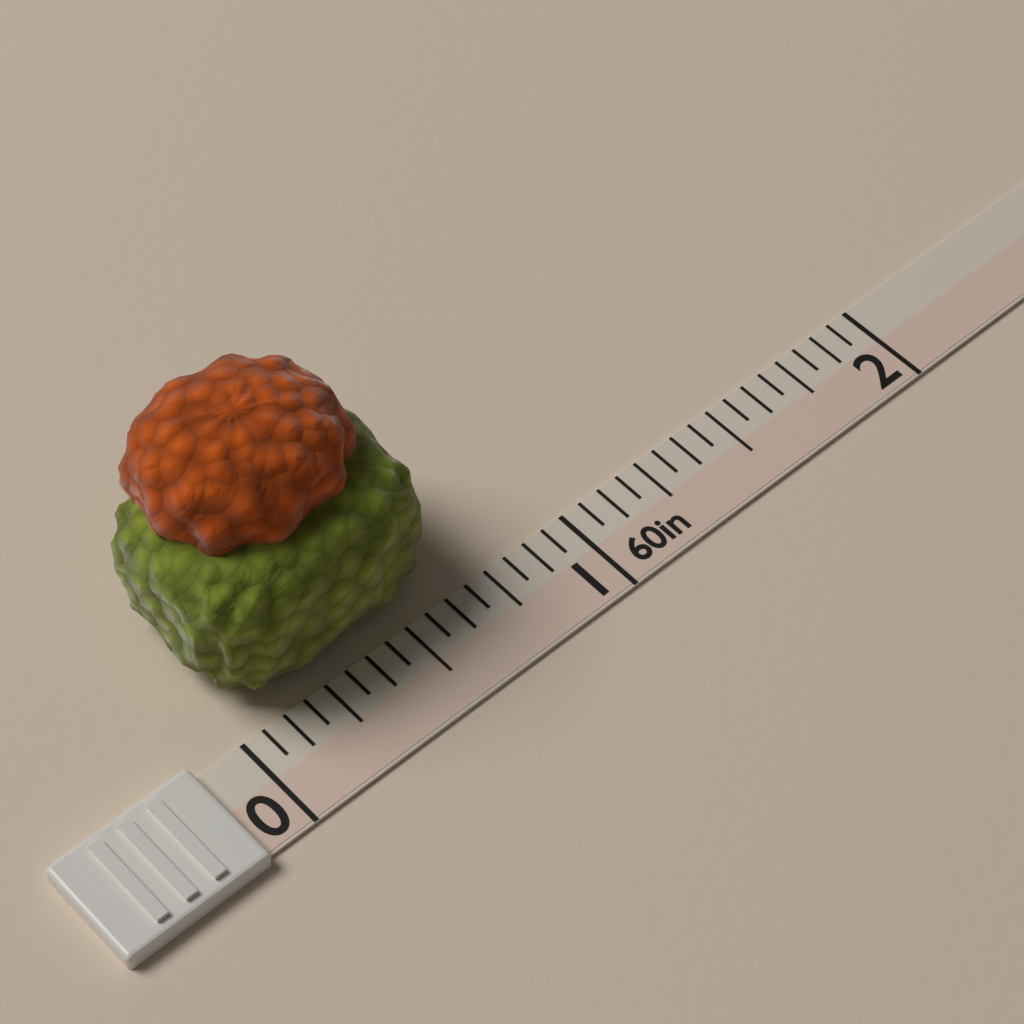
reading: 0.6875 in
